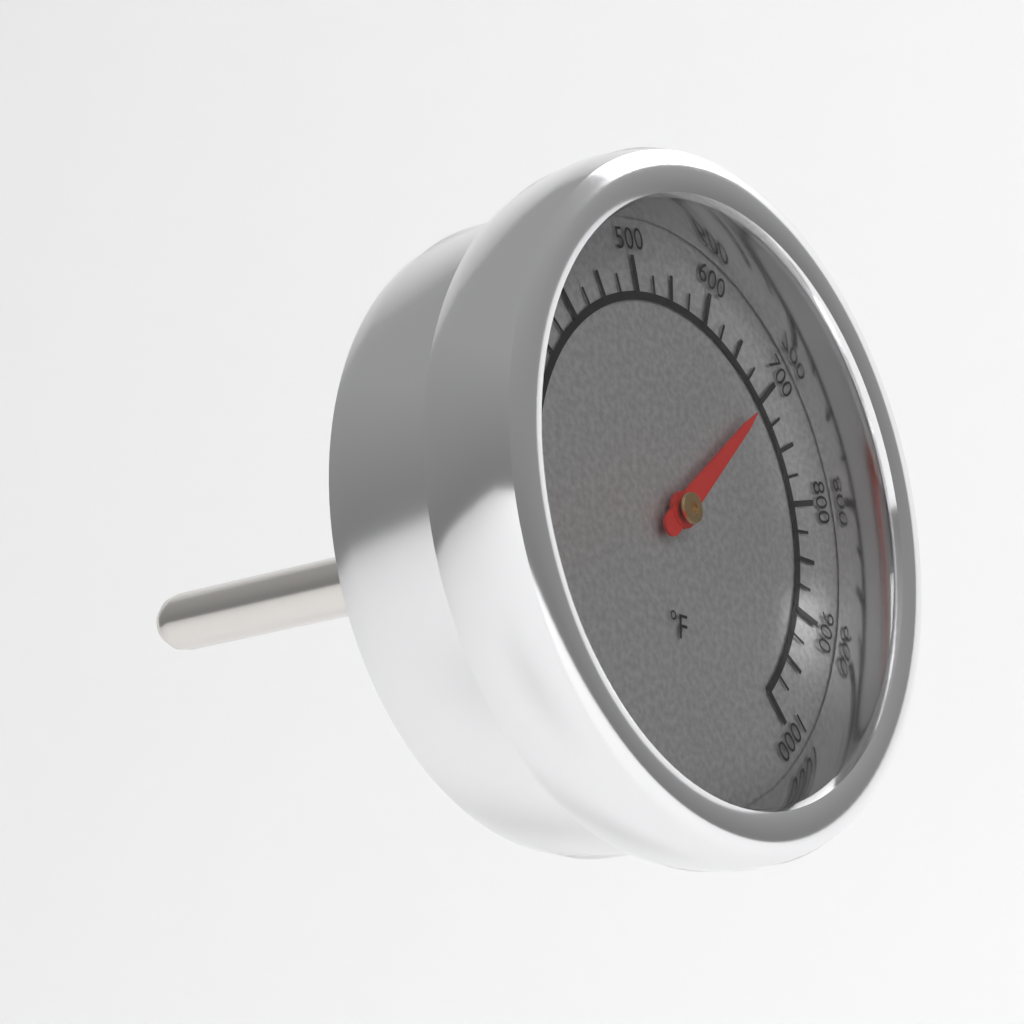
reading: 700 °F
